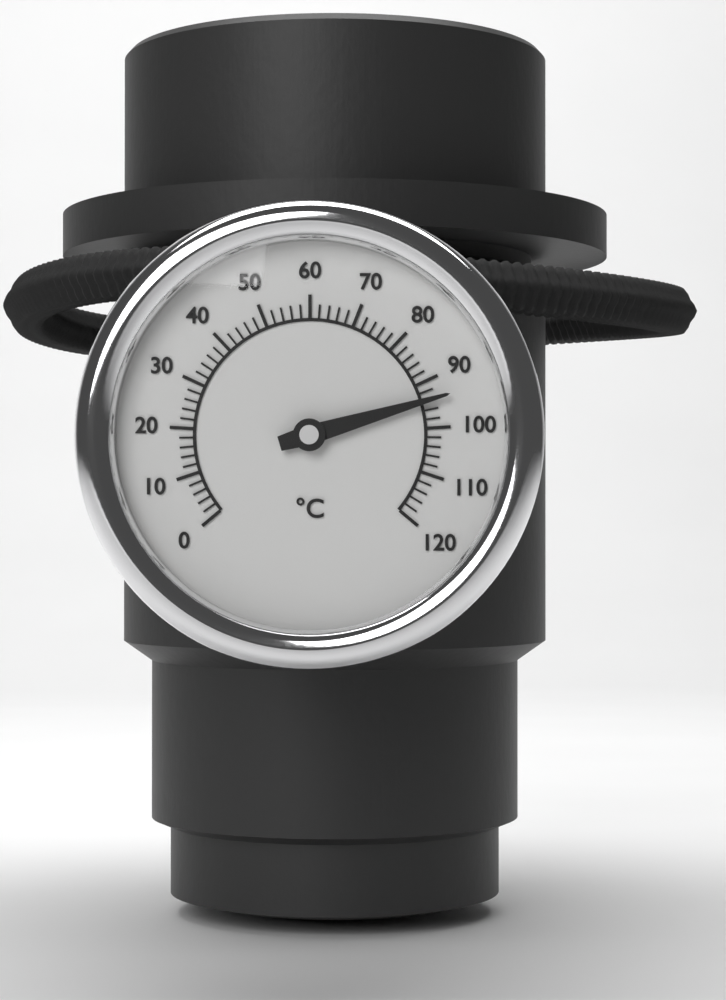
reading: 94 °C
